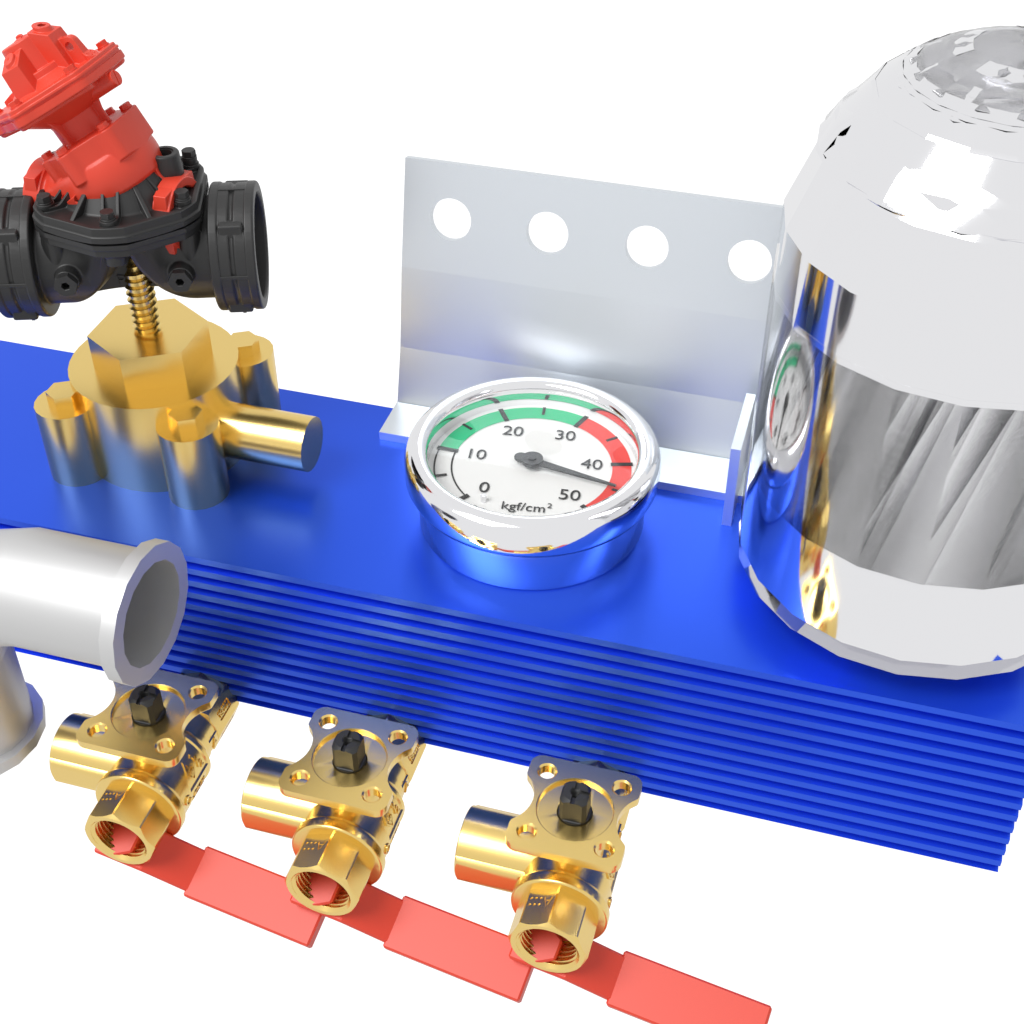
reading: 45 kgf/cm²
